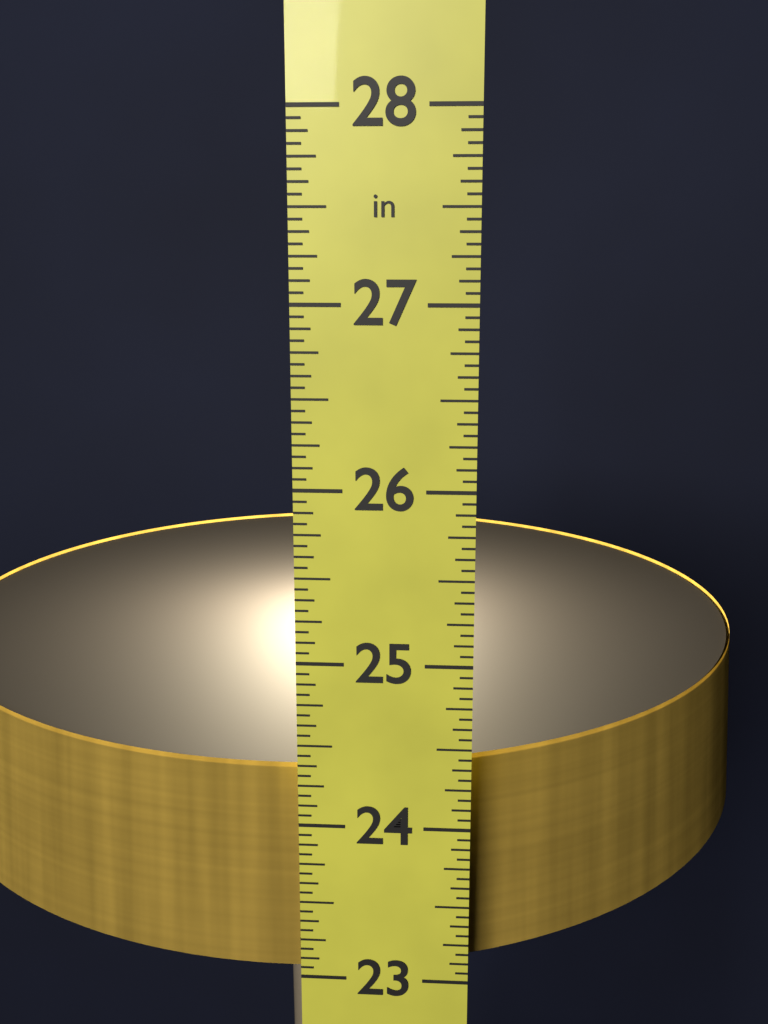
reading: 24.3125 in
